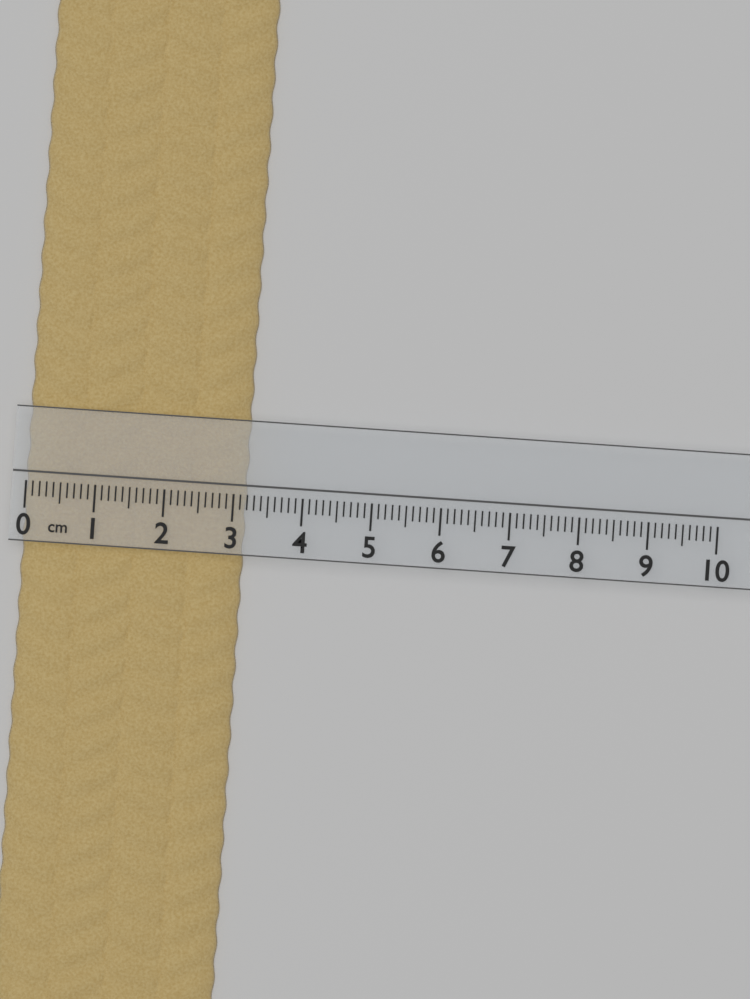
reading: 3.2 cm
